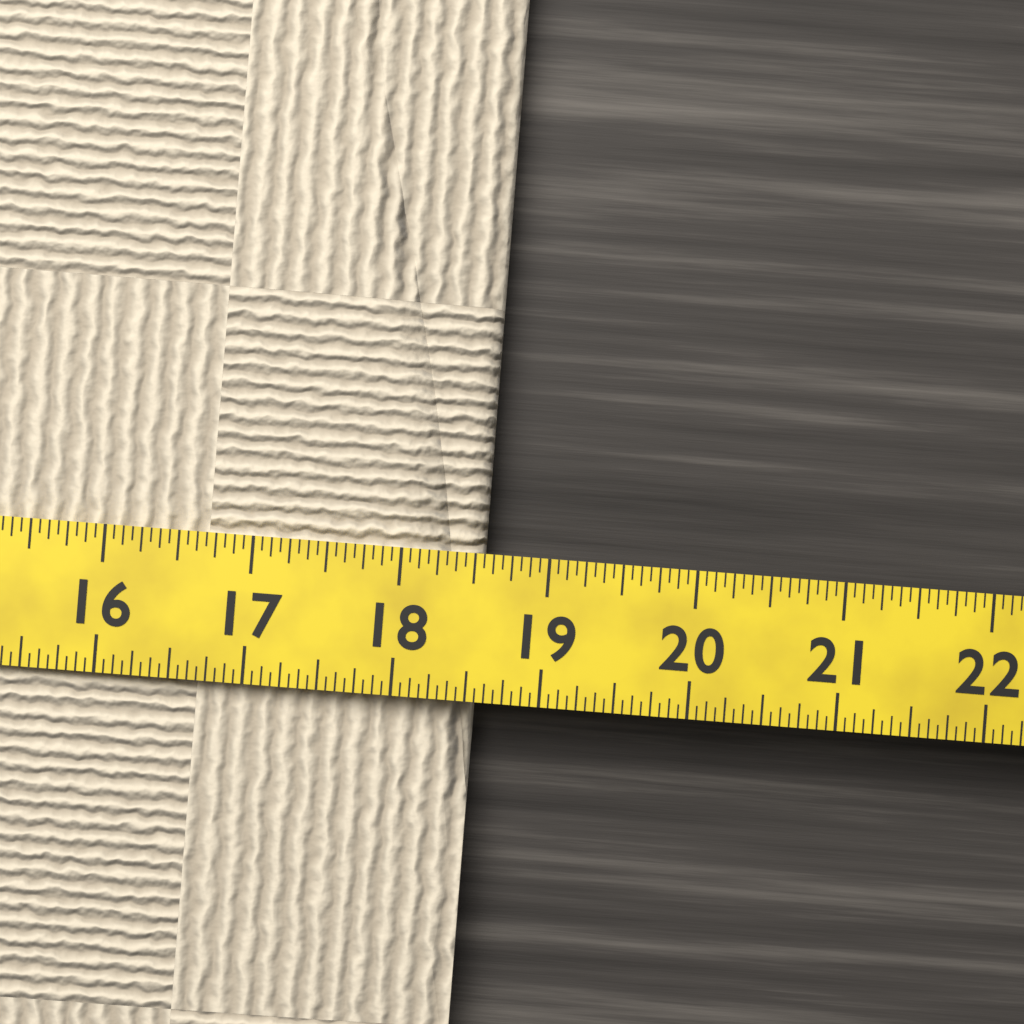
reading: 18.5625 (no unit)
